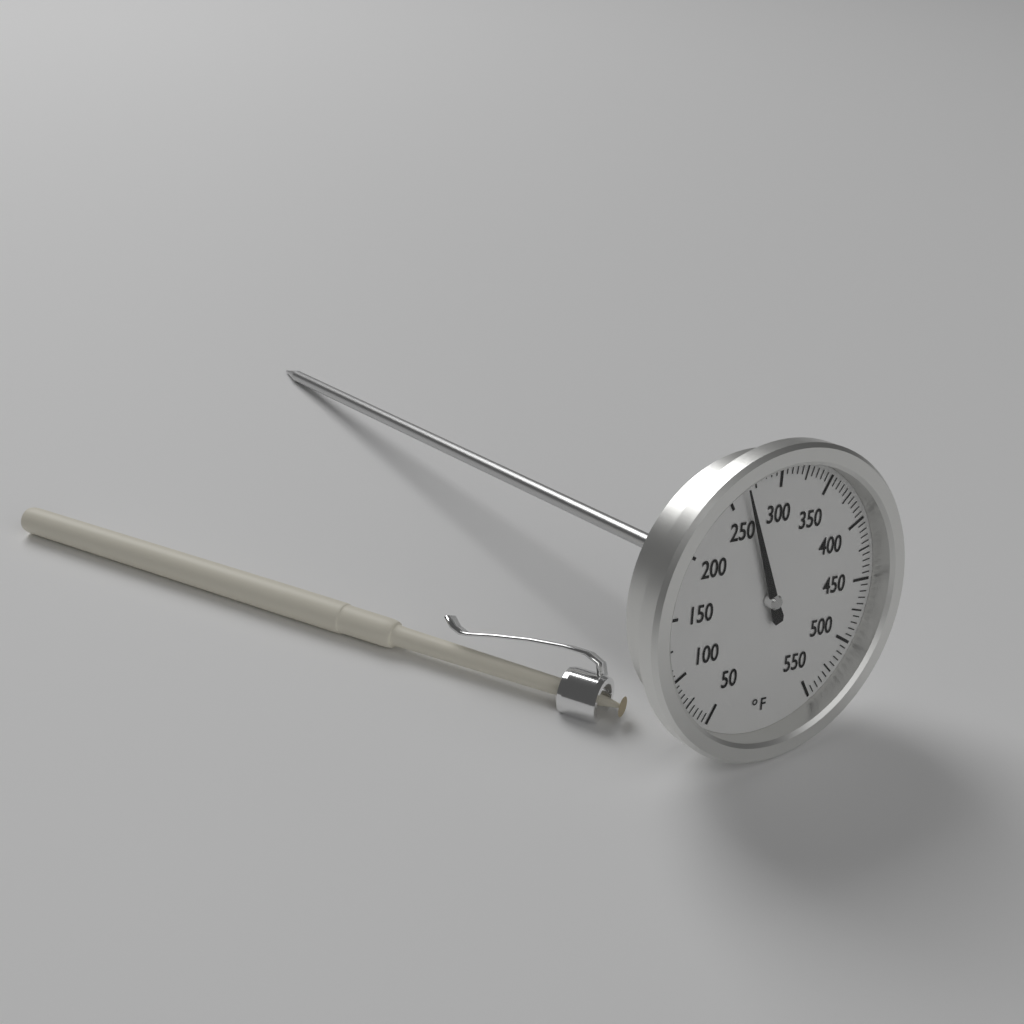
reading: 265 °F
